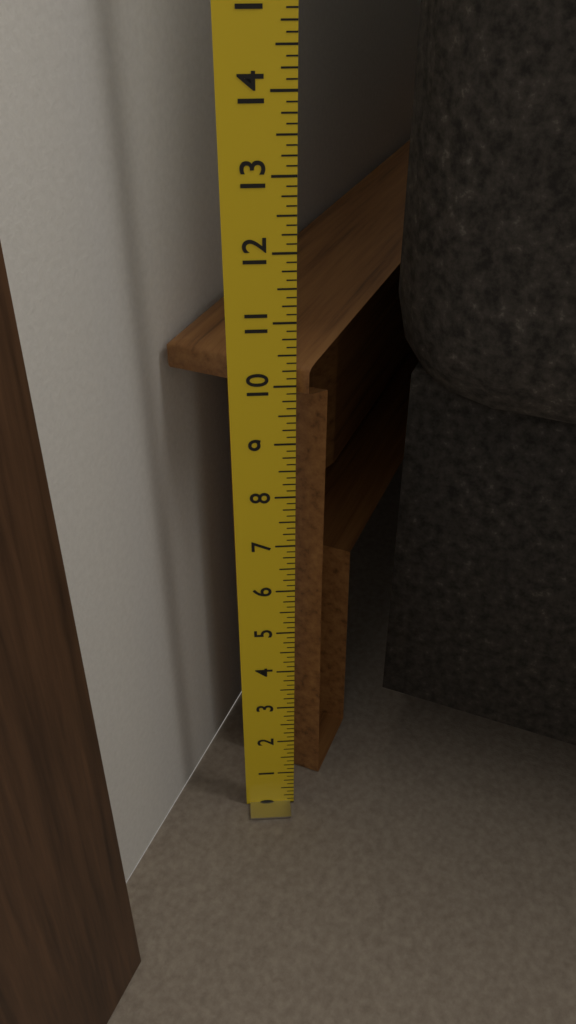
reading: 10.250 in
